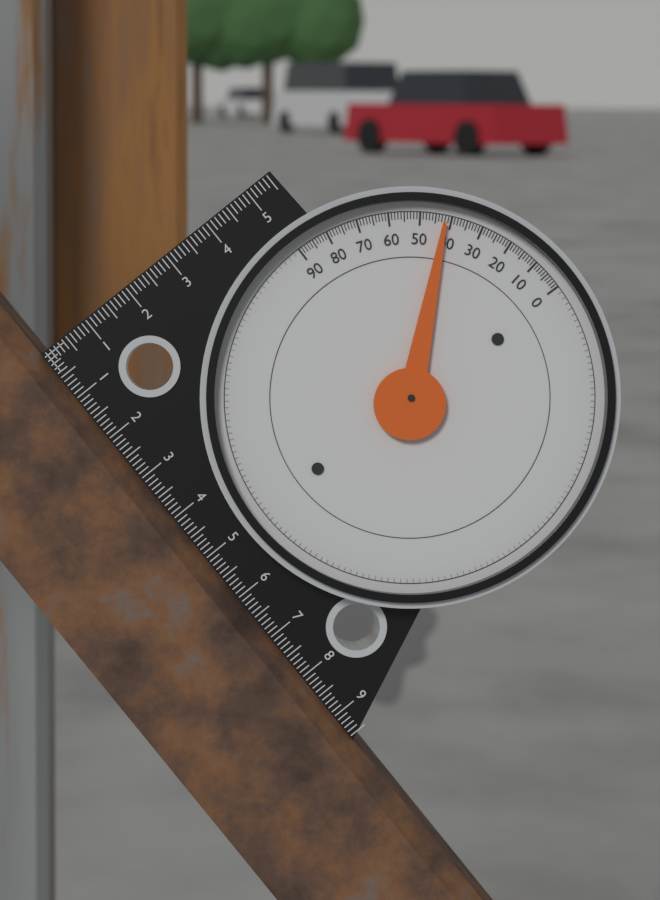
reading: 42 (no unit)
